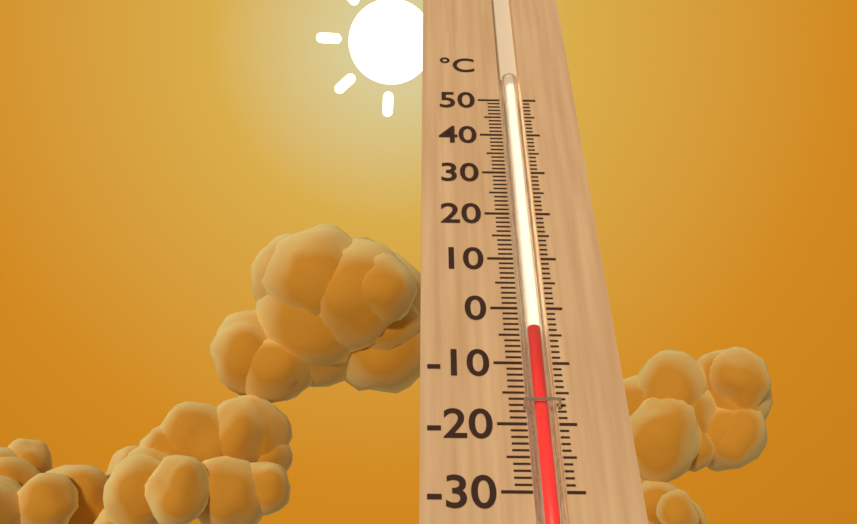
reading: -4 °C
